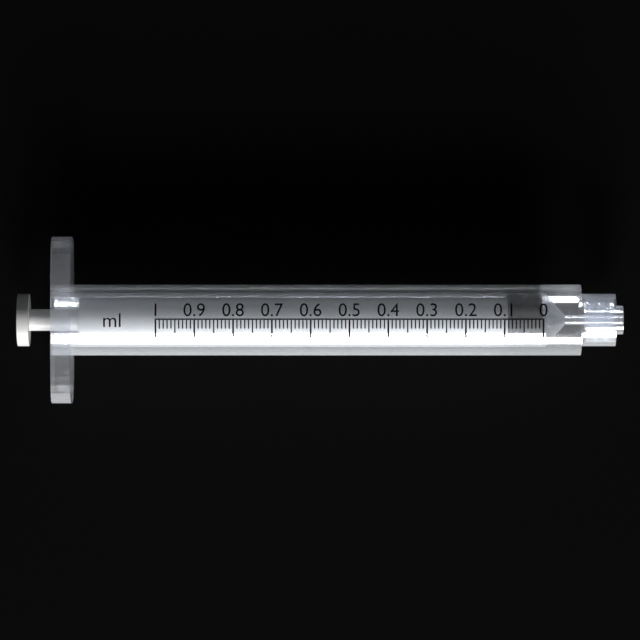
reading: 0.00 ml
